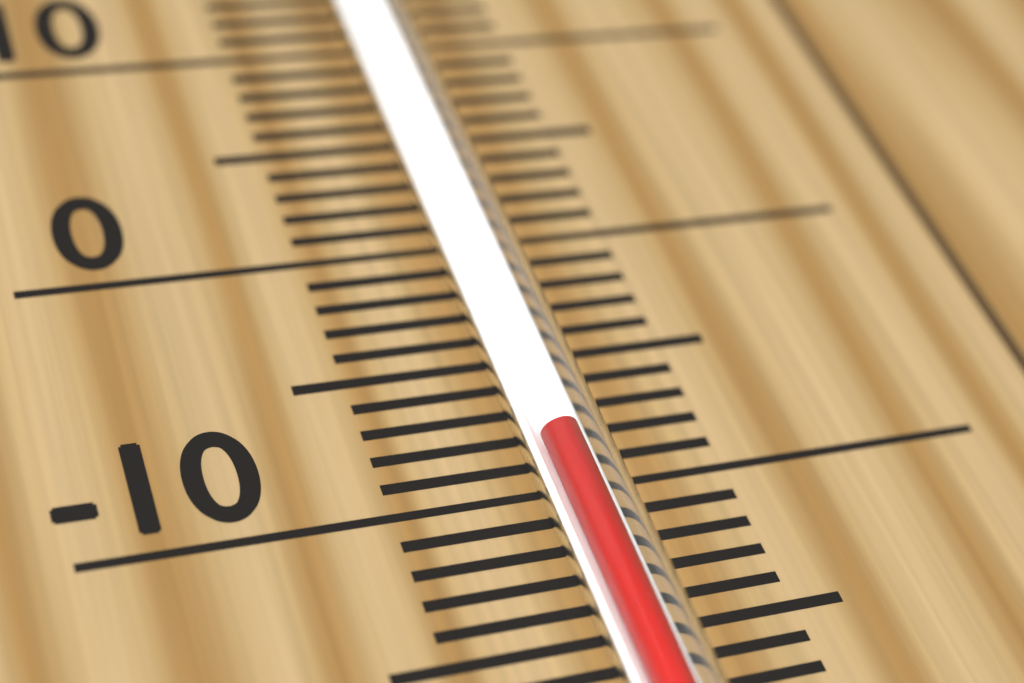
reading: -9 °C
